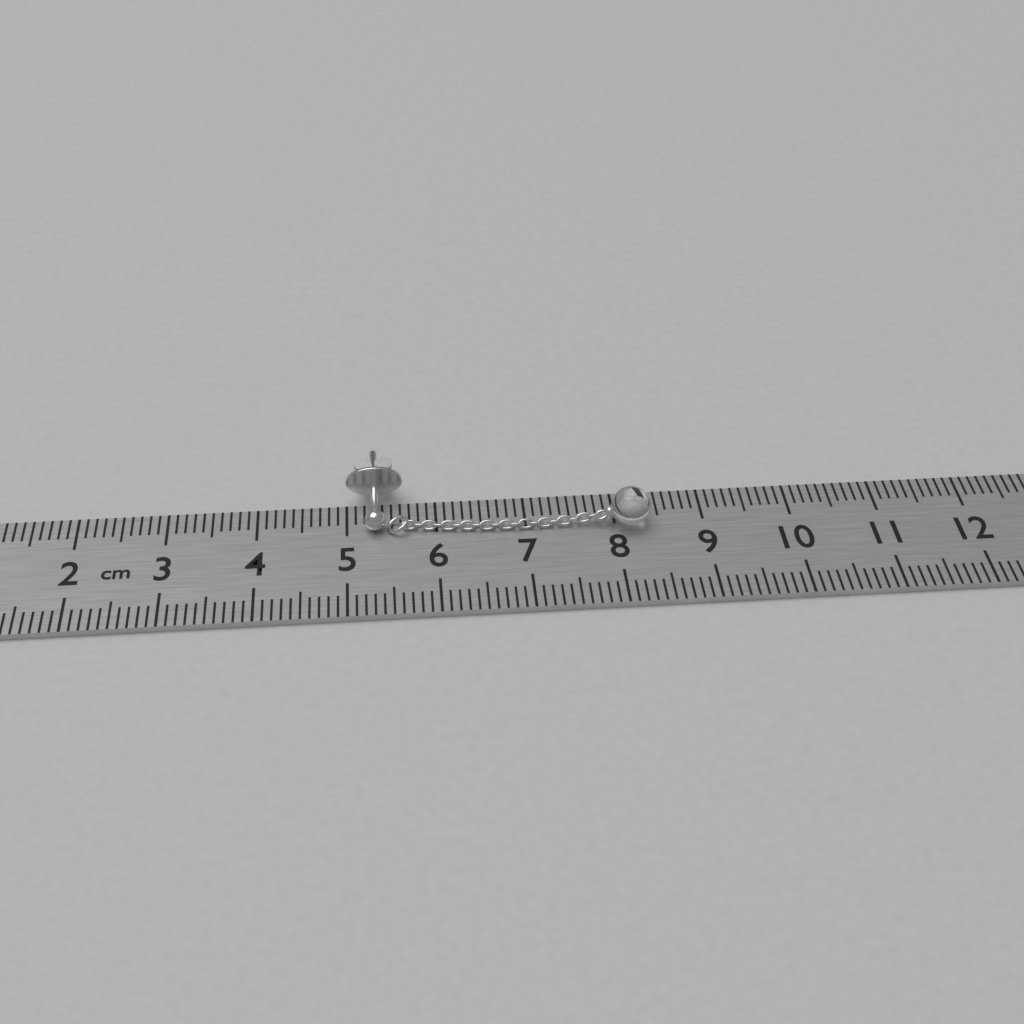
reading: 8.4 cm
